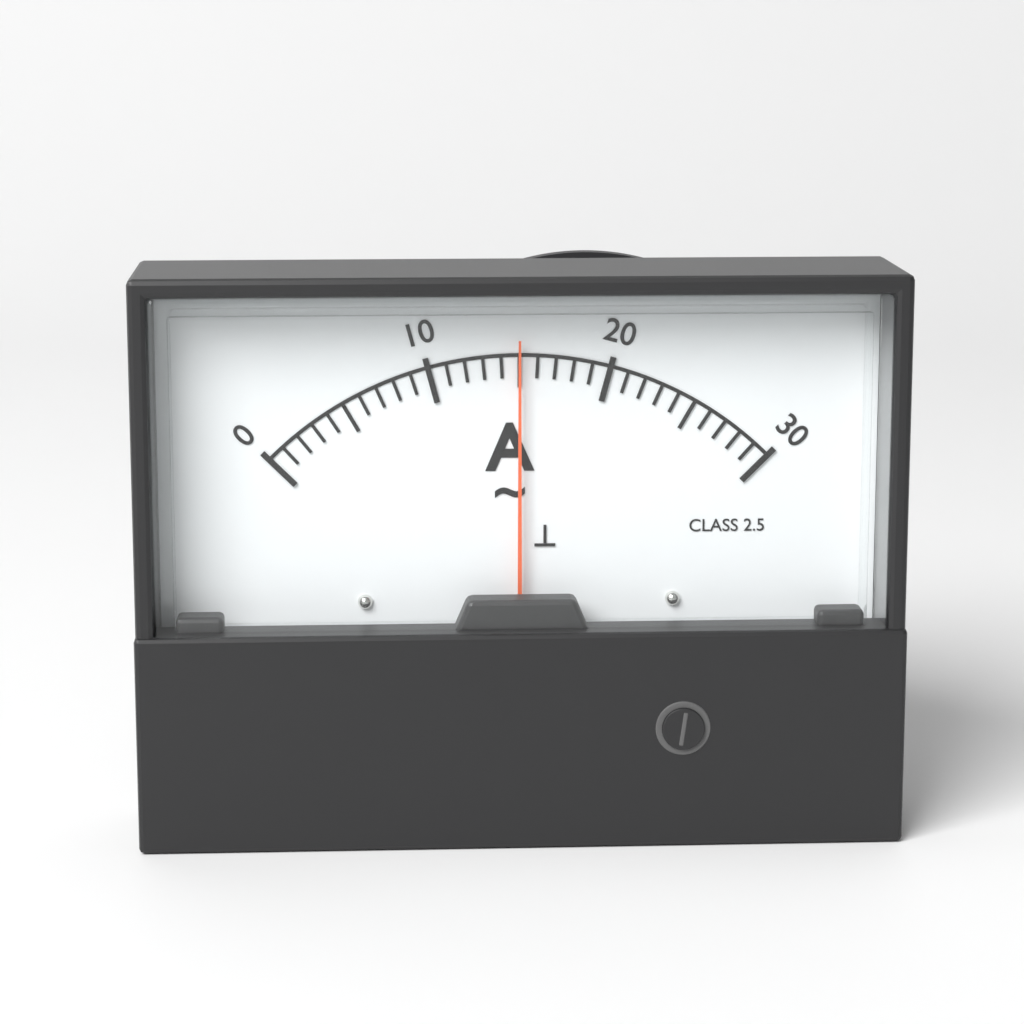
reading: 15 A
